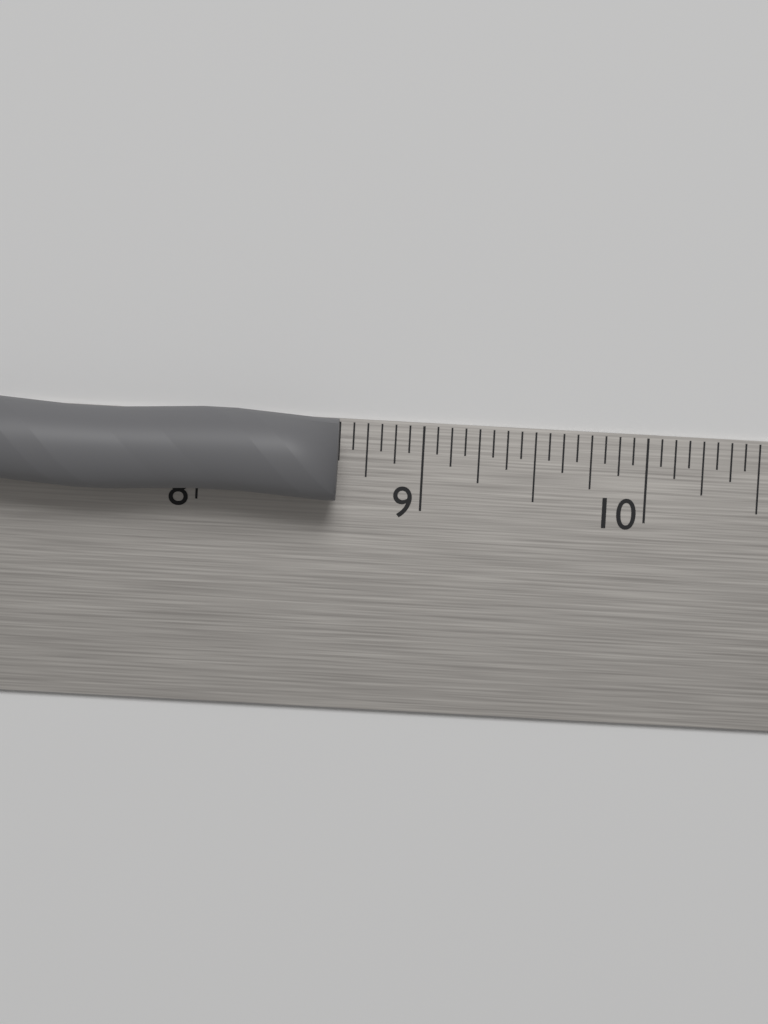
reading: 8.6250 in
